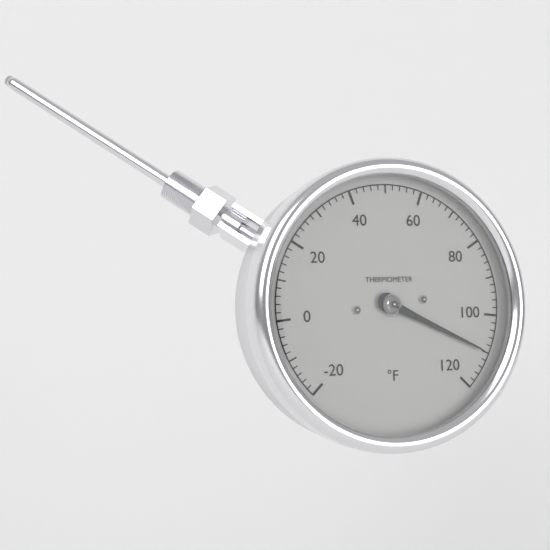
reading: 110 °F
